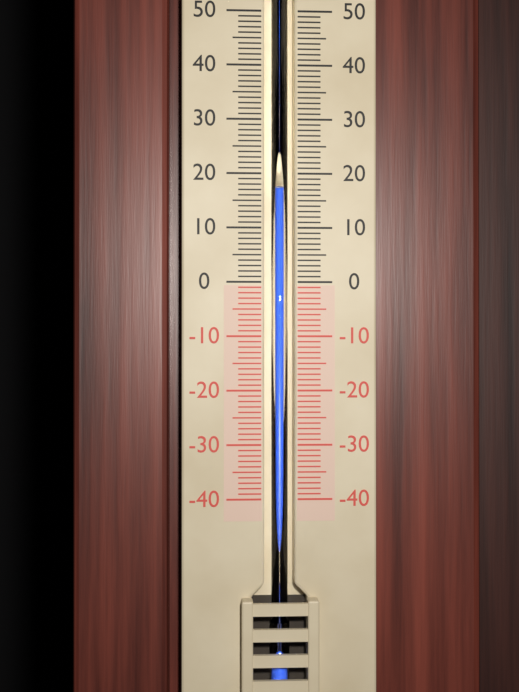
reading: 17 (no unit)
